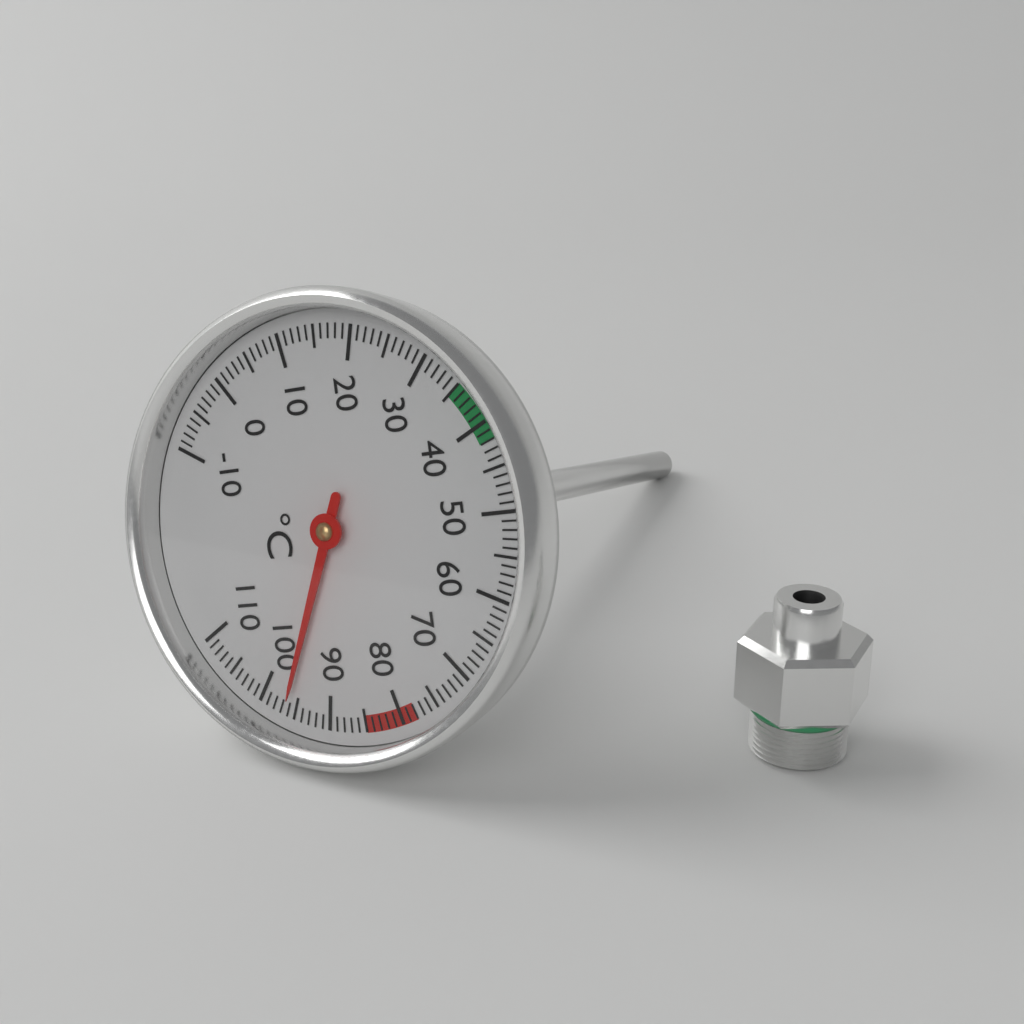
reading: 96 °C
